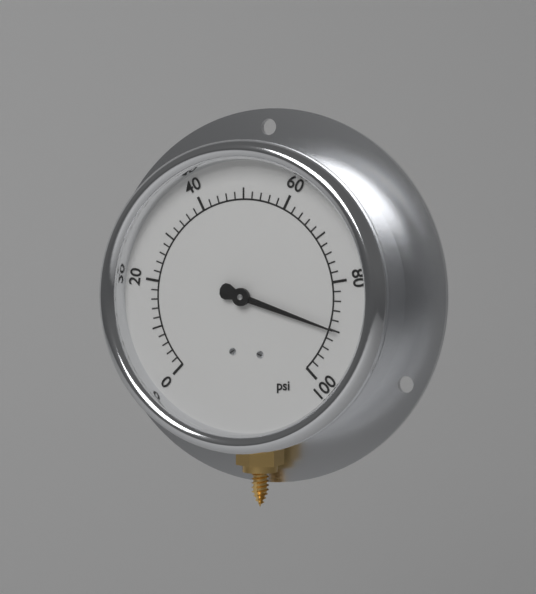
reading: 90 psi
